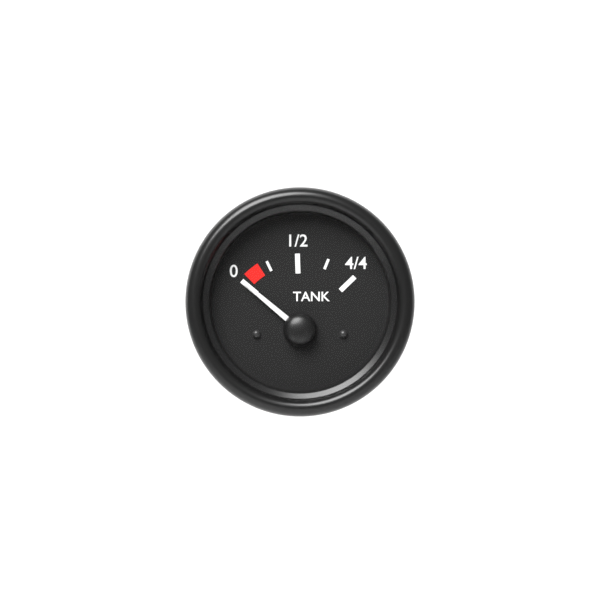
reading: 0.00 (no unit)
